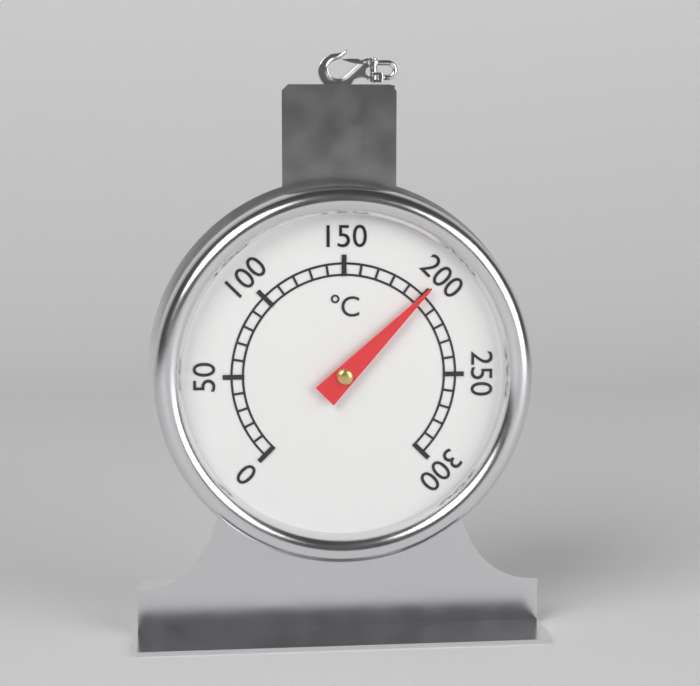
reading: 200 °C
